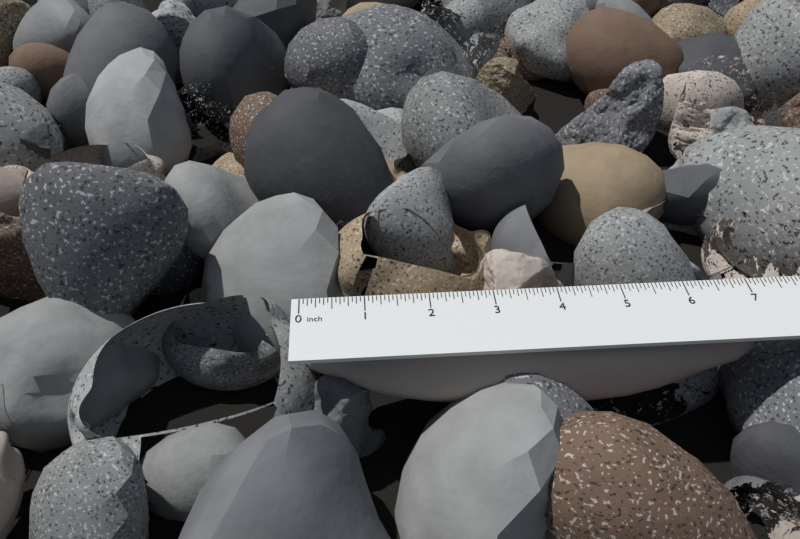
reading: 7.1250 in
